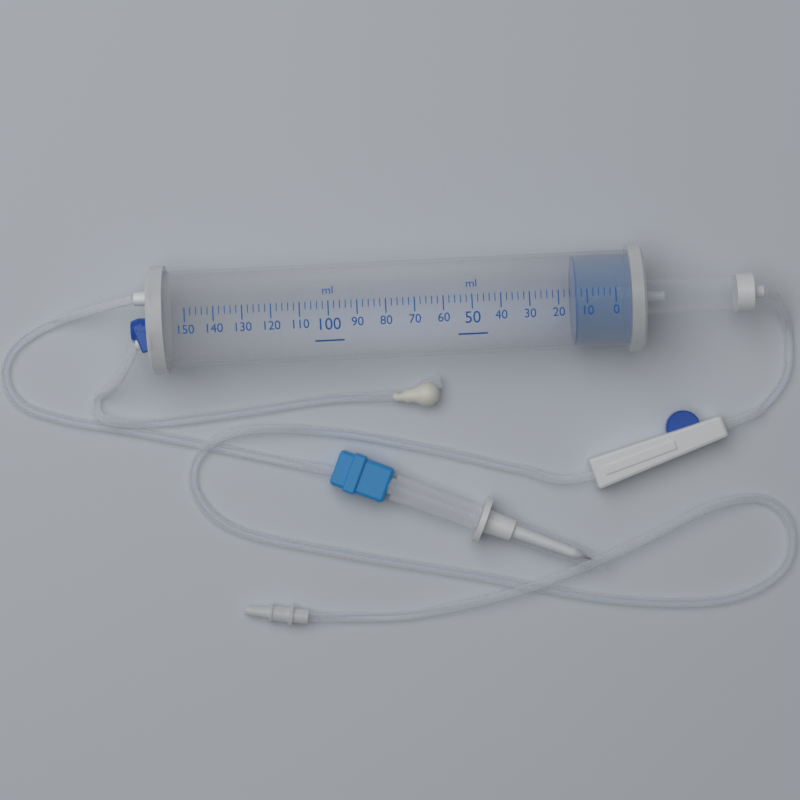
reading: 14 ml
